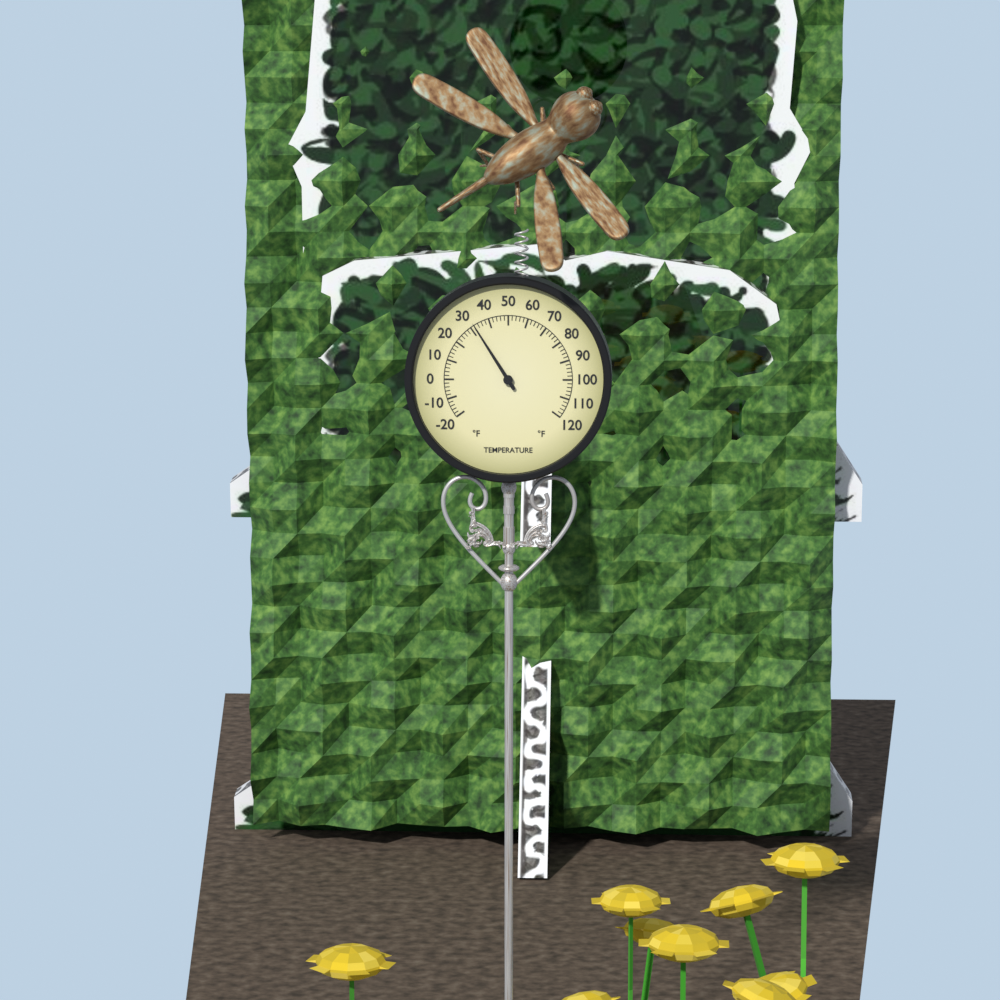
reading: 32 °F
